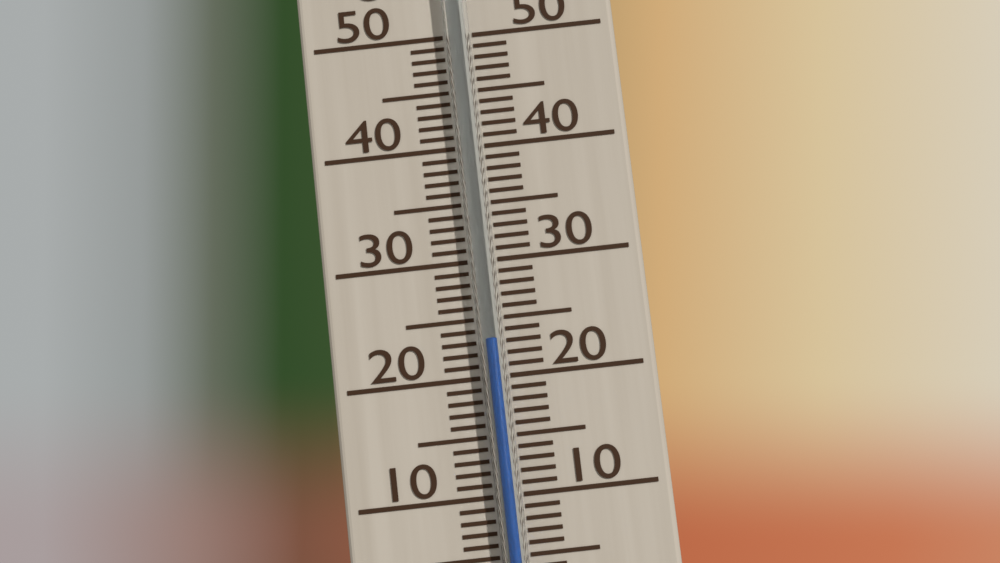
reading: 23 °C
